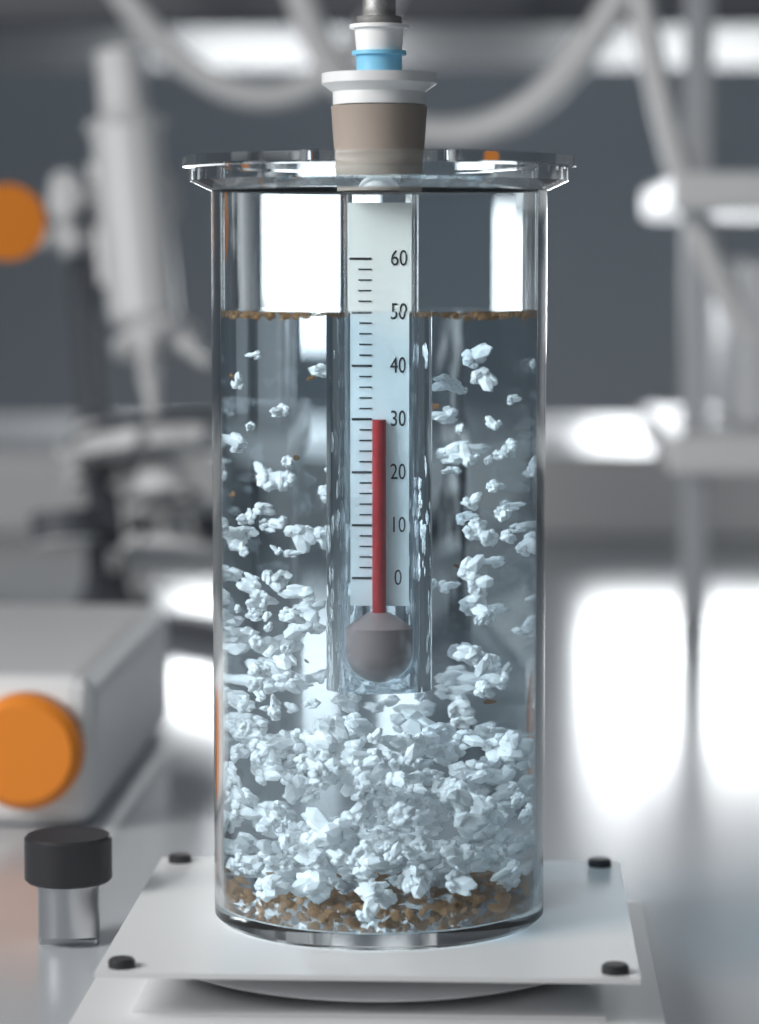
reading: 30 (no unit)
